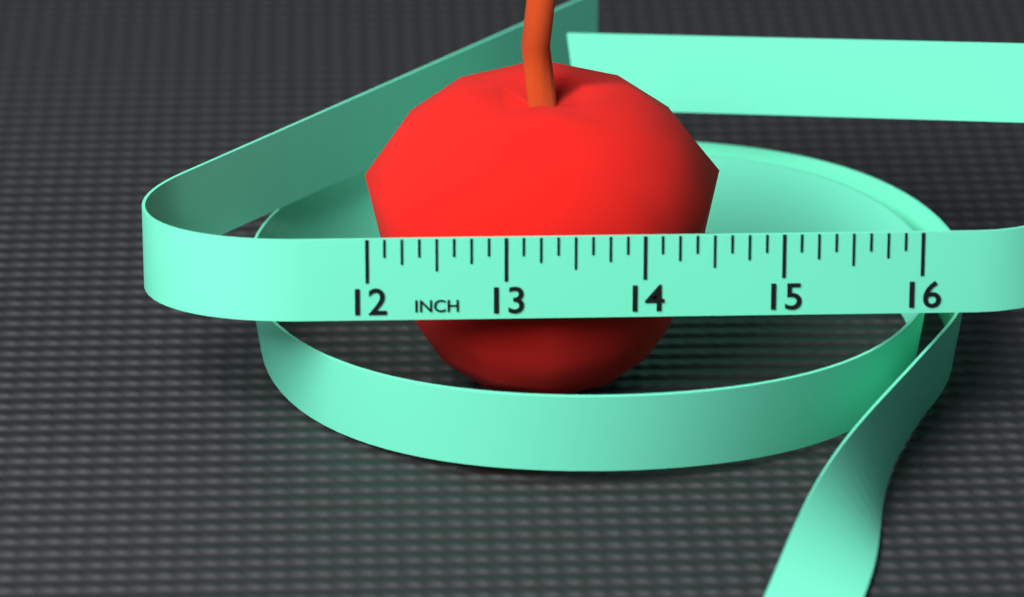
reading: 14.625 in
